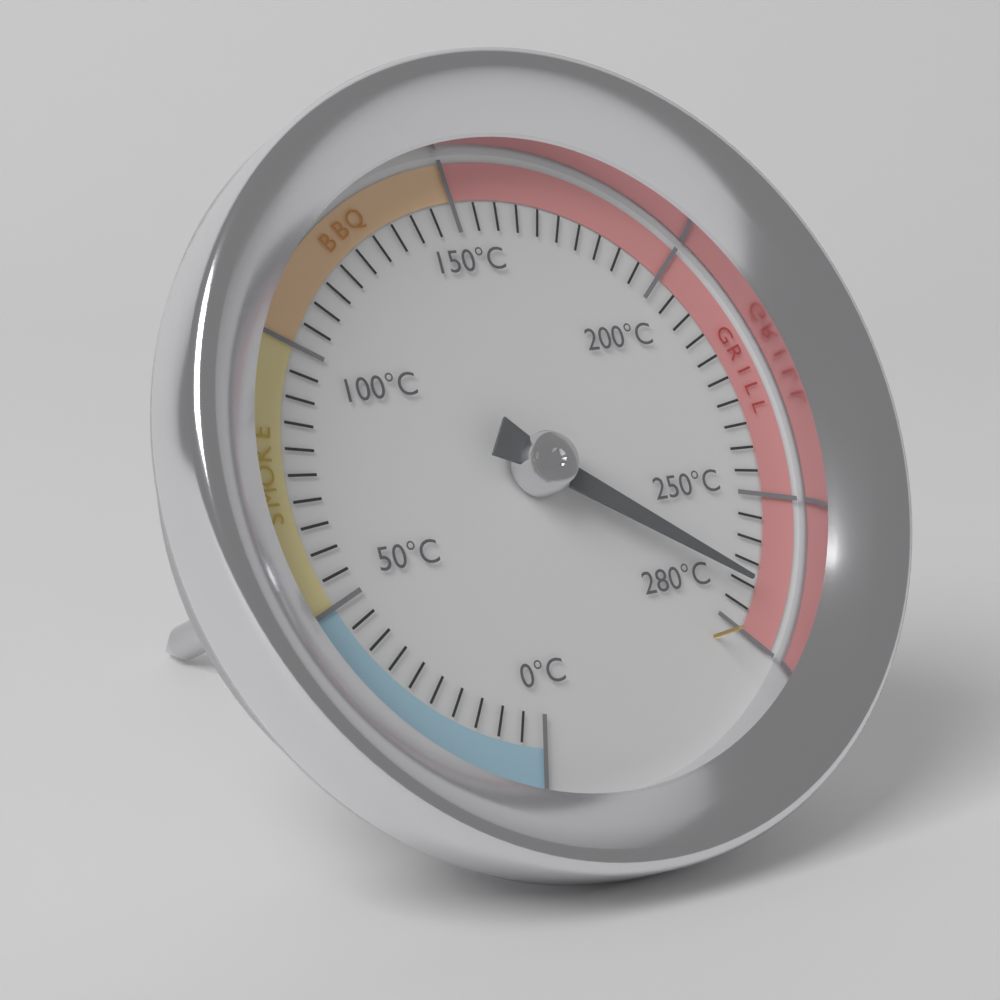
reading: 270 °C
